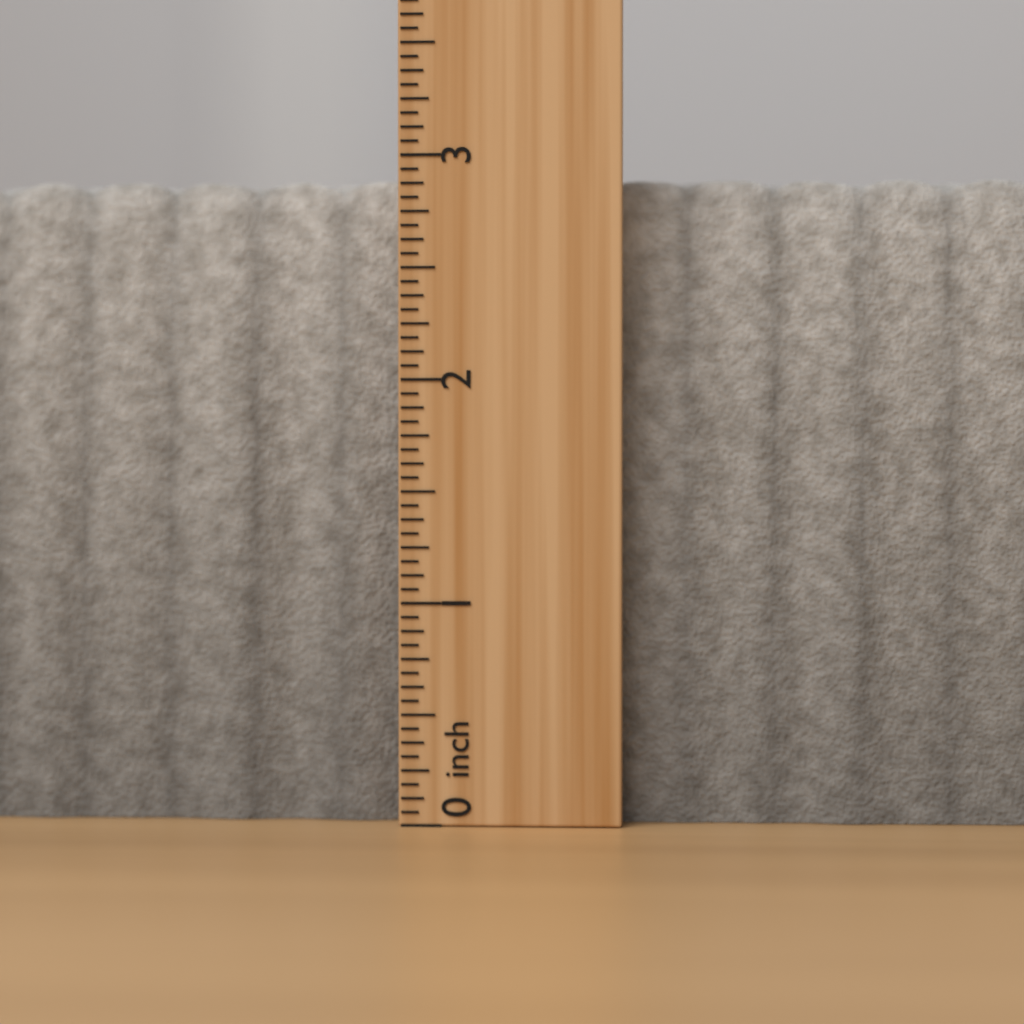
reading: 2.9375 inch
